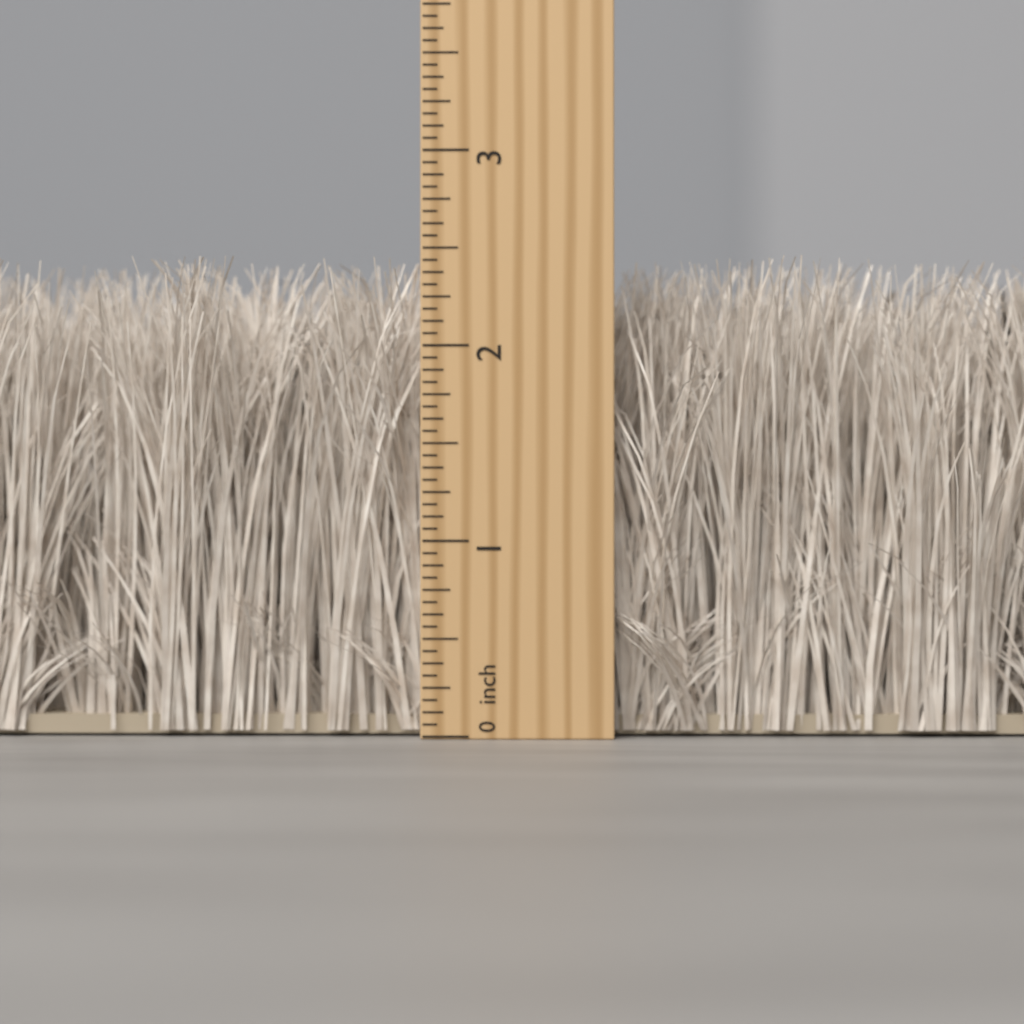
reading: 2.4375 inch
